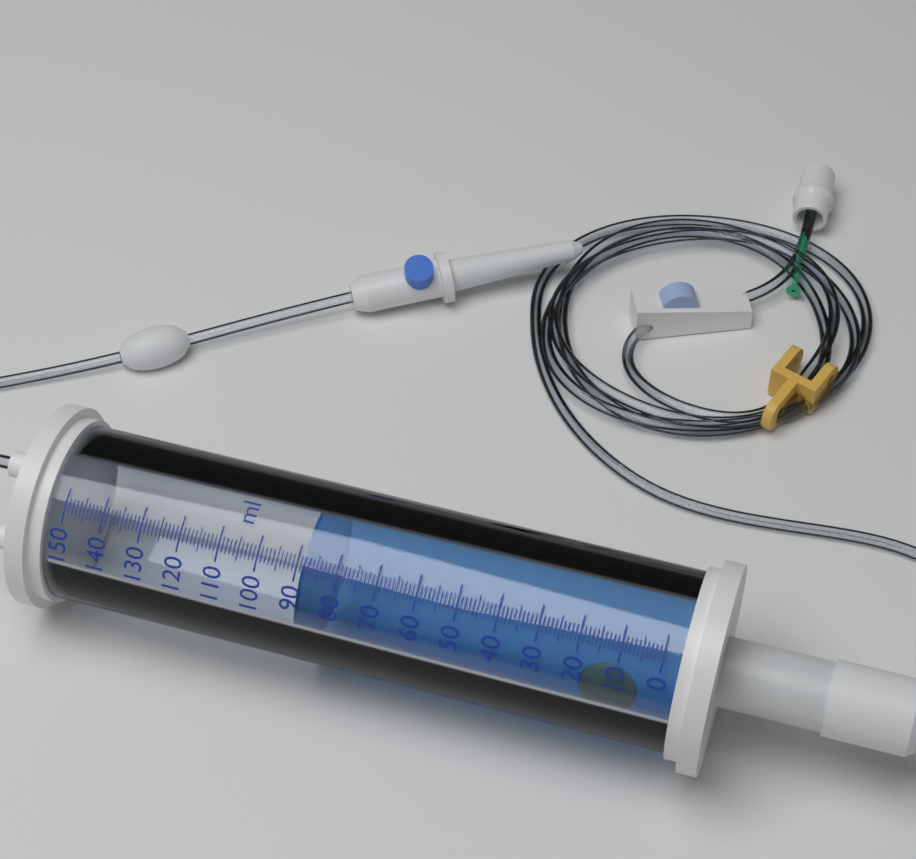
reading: 89 ml
